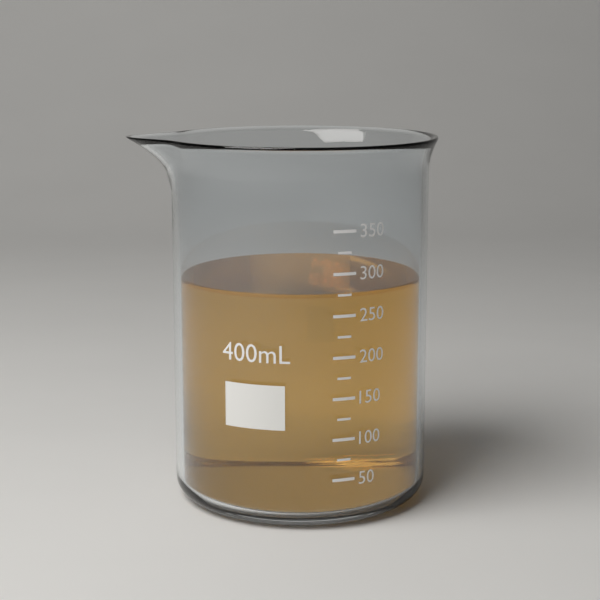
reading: 275 mL
